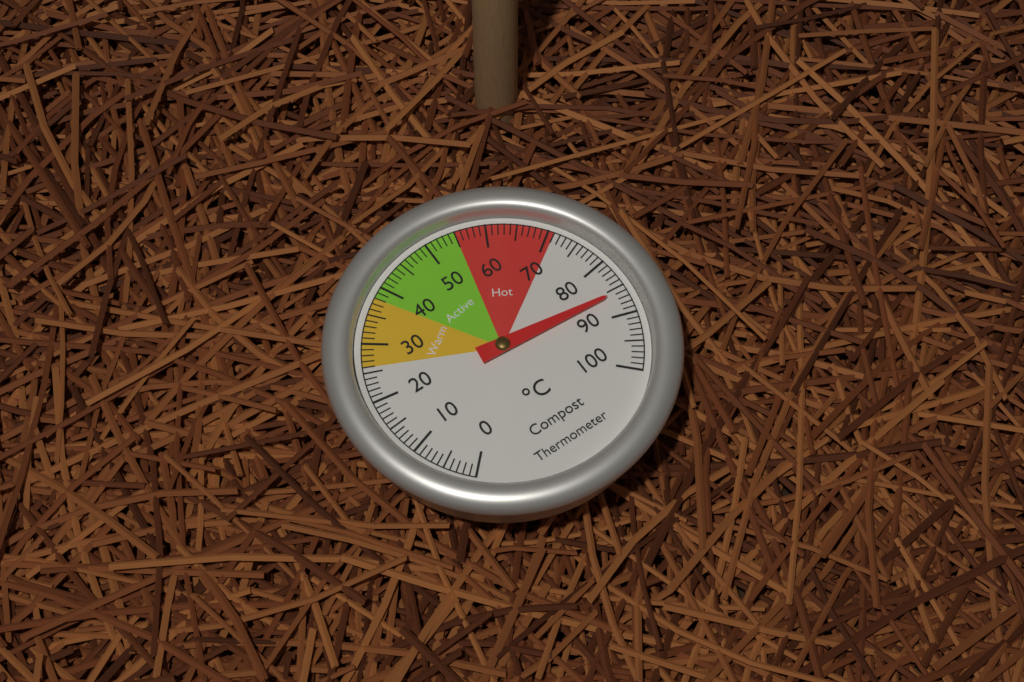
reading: 86 °C
